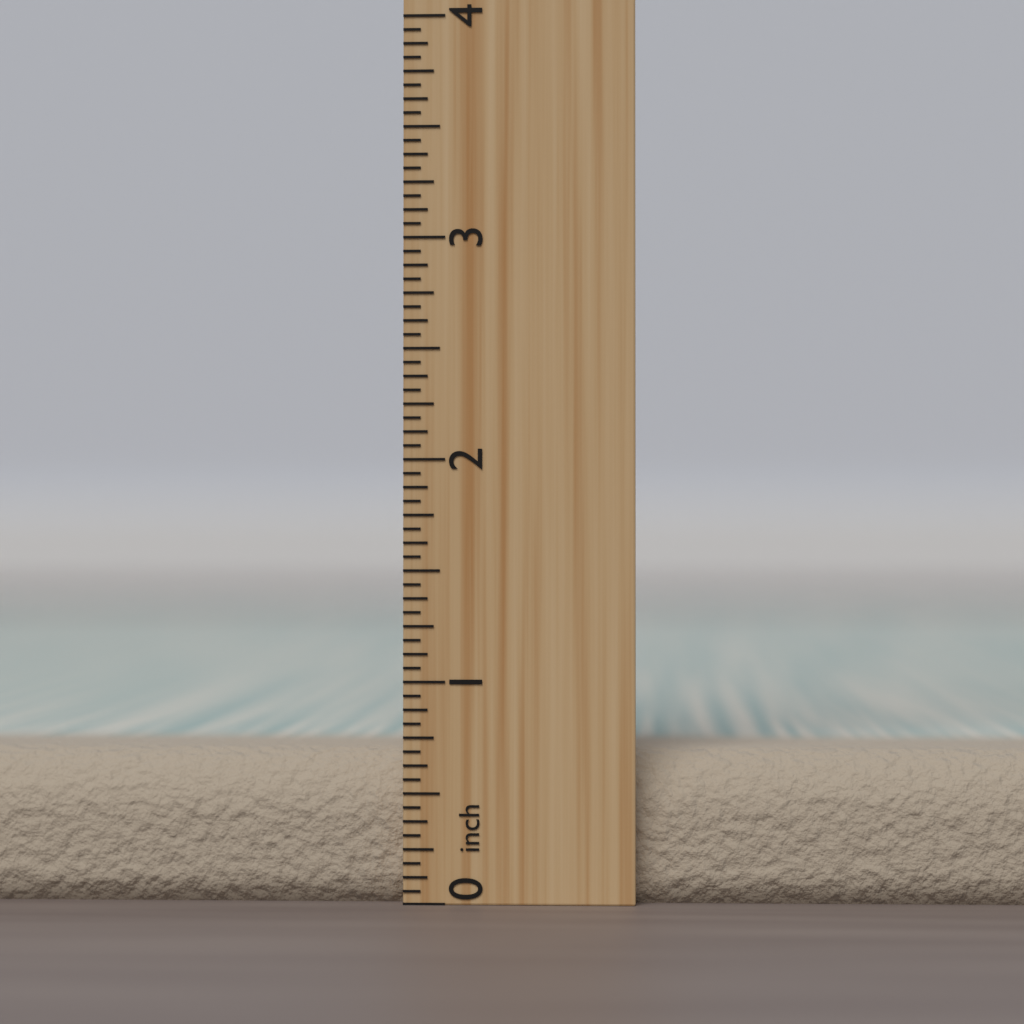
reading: 0.6875 inch
